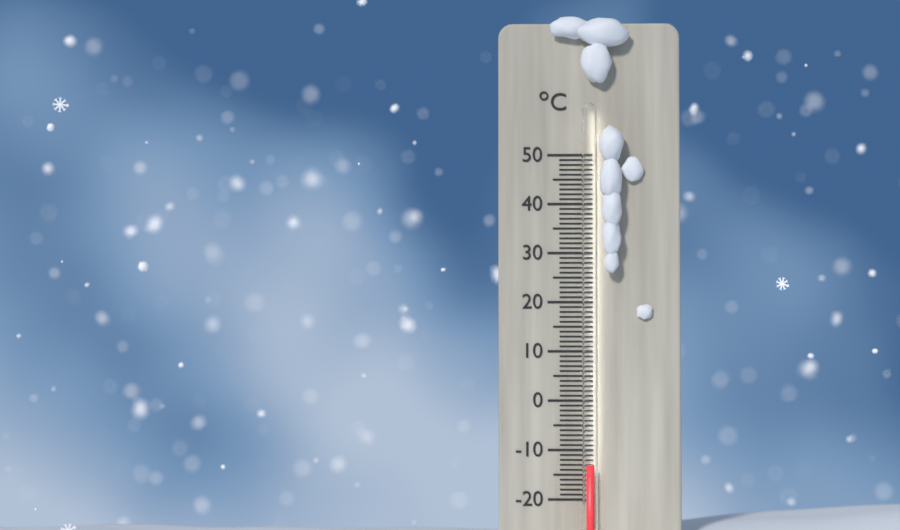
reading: -13 °C
